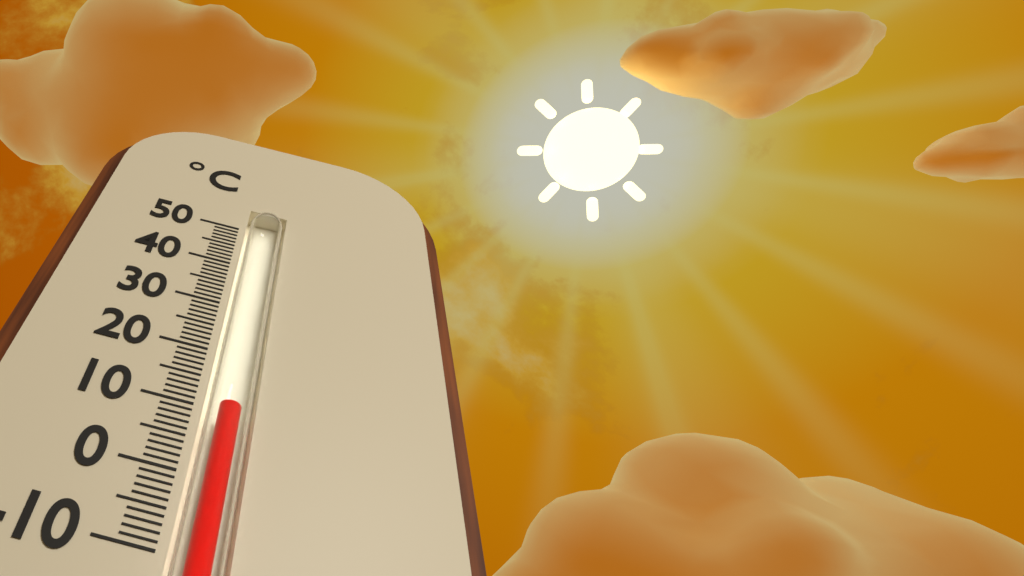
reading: 11 °C
